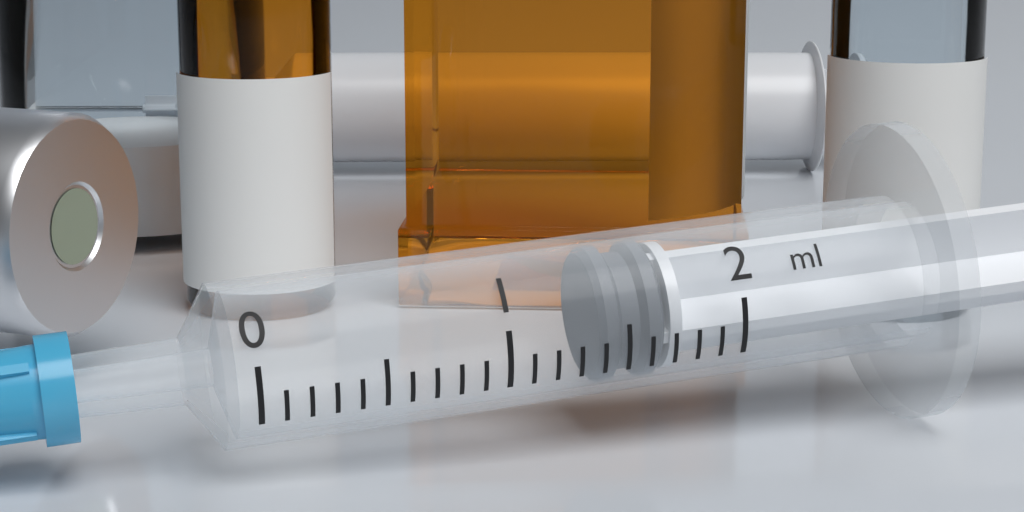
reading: 1.4 ml
